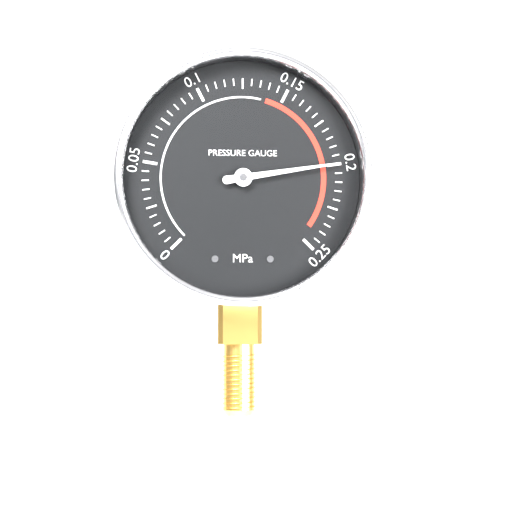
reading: 0.200 MPa
